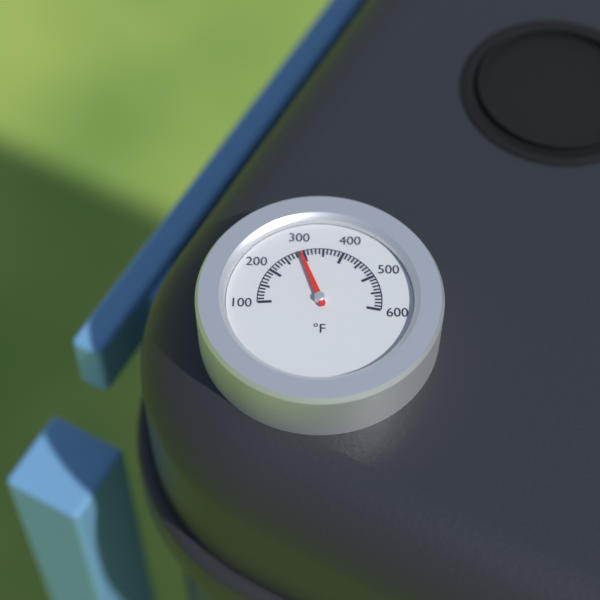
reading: 290 °F
